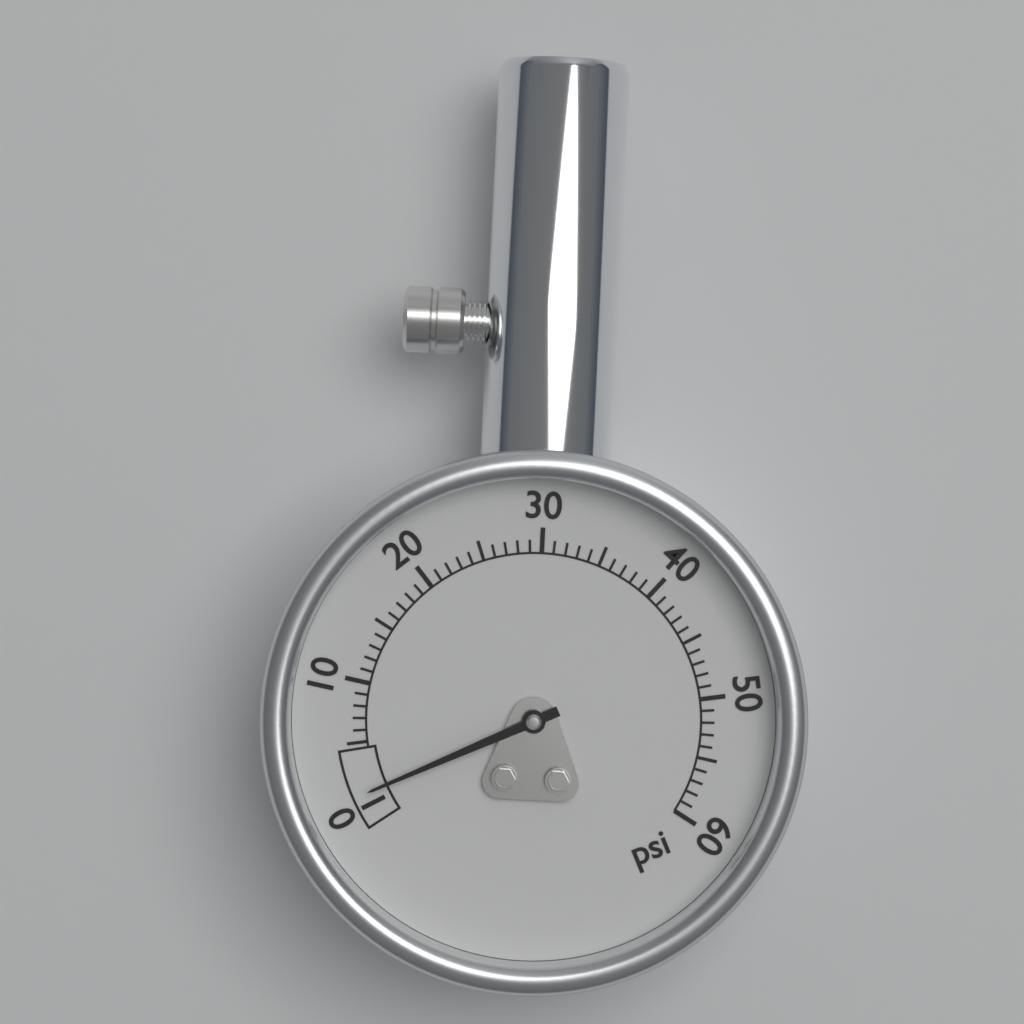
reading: 1 psi
